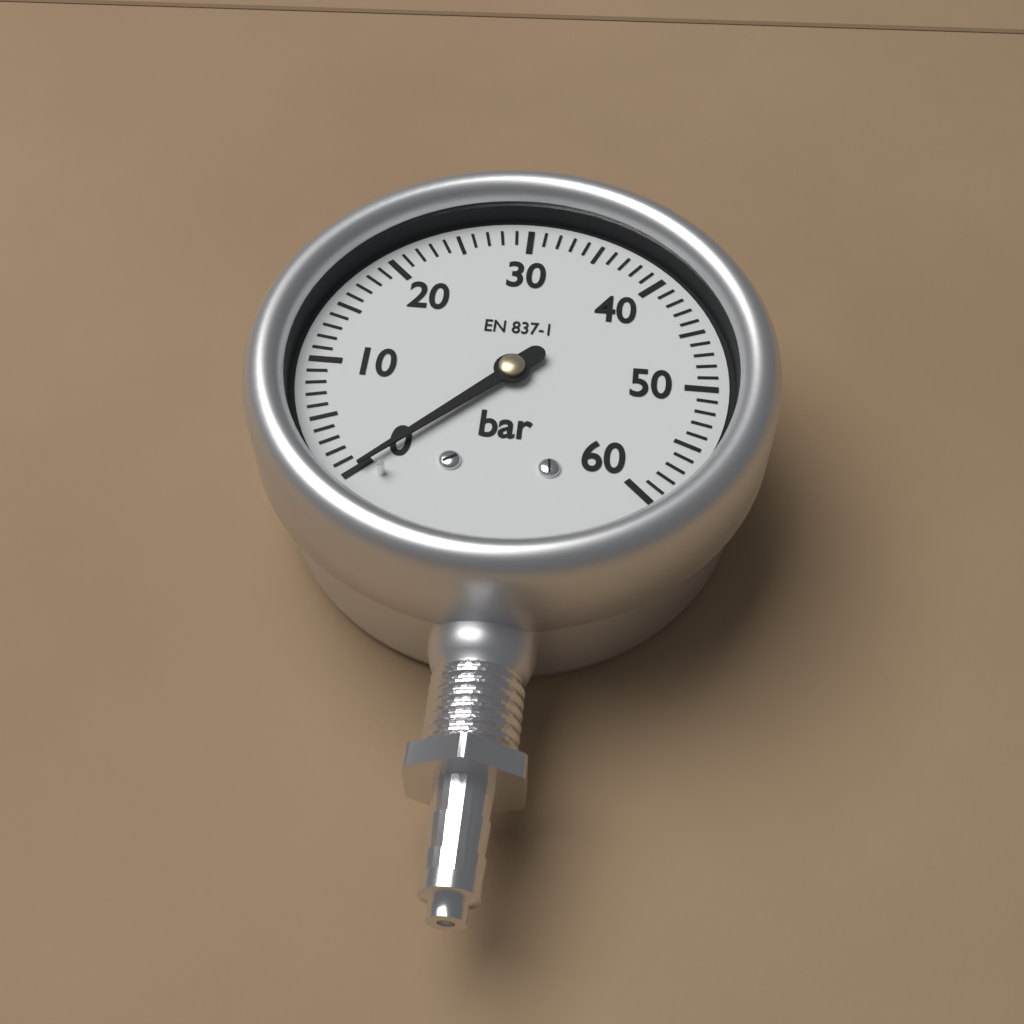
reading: 0 bar
